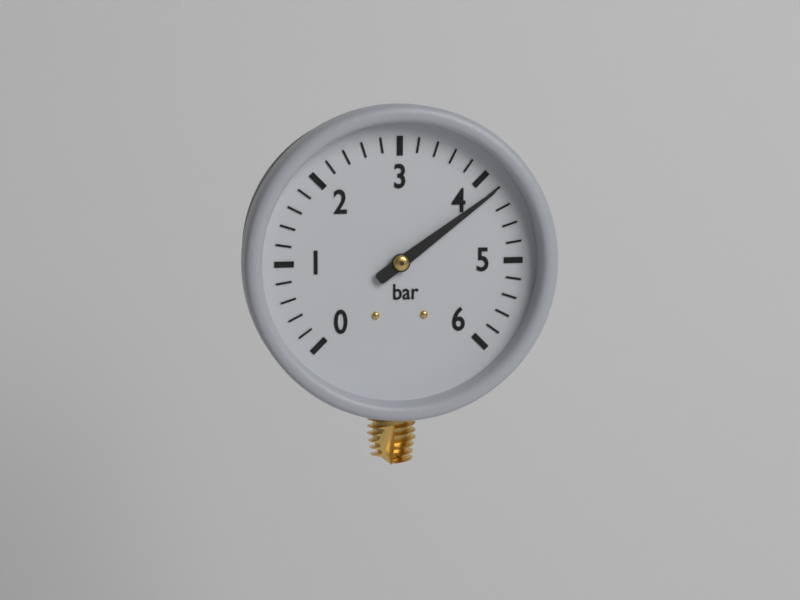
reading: 4.2 bar
